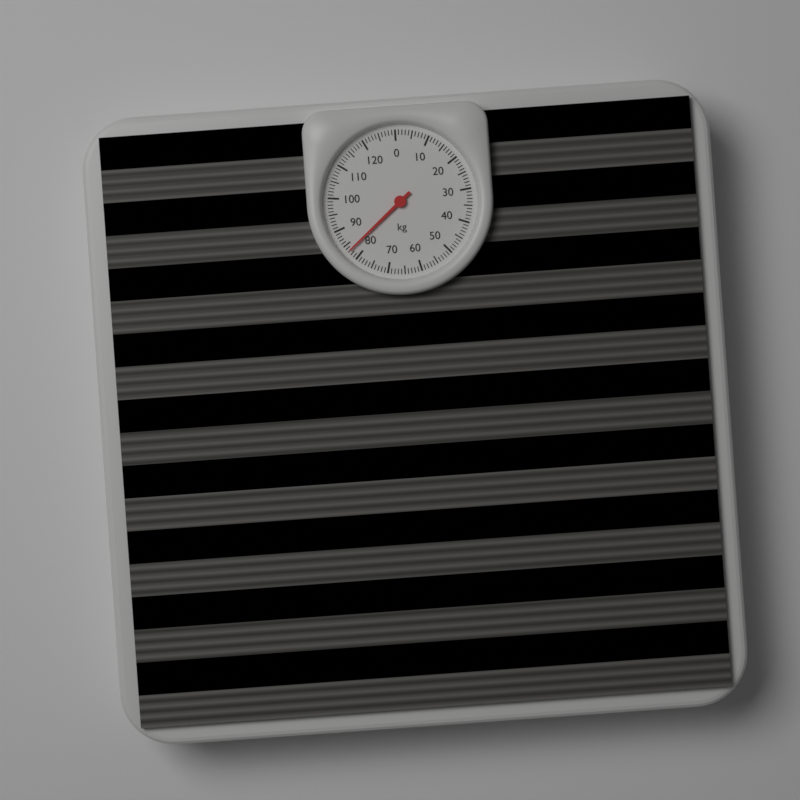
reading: 83 kg
